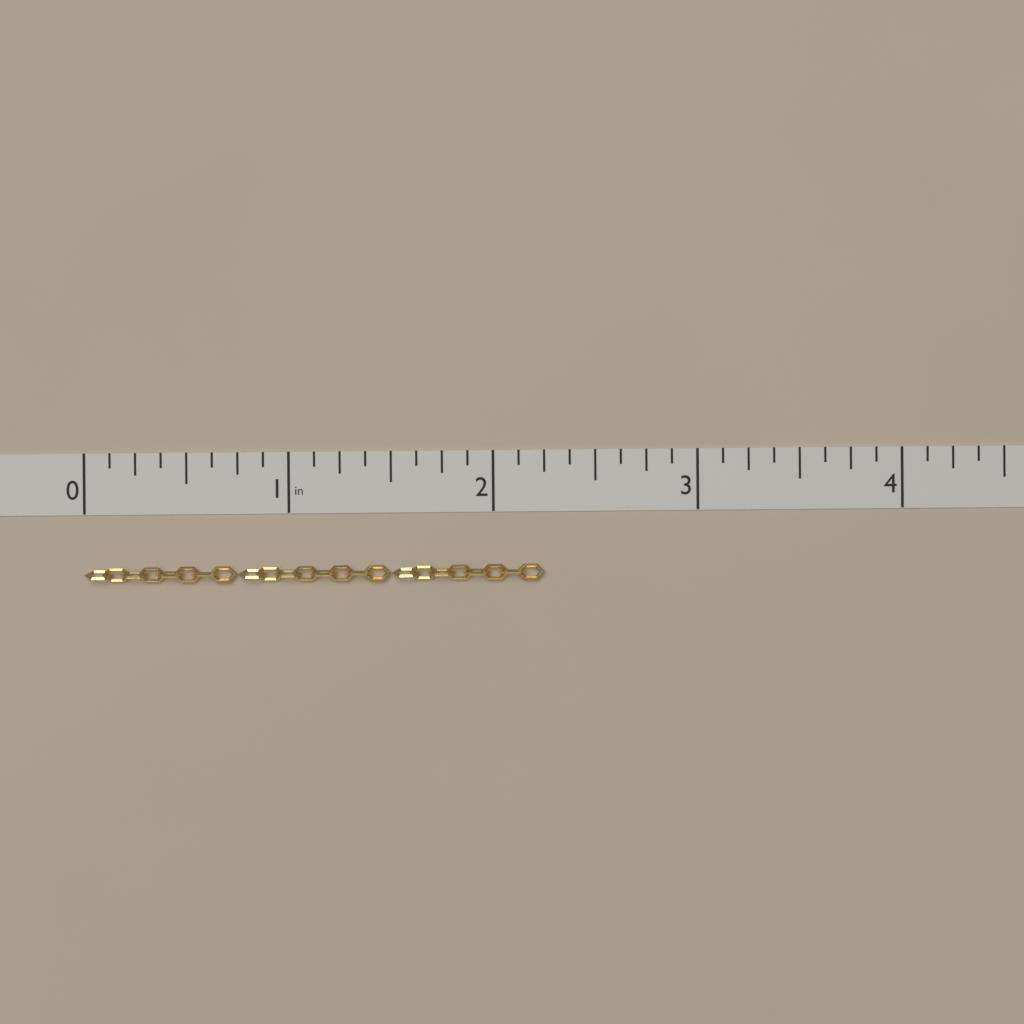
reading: 2.250 in
